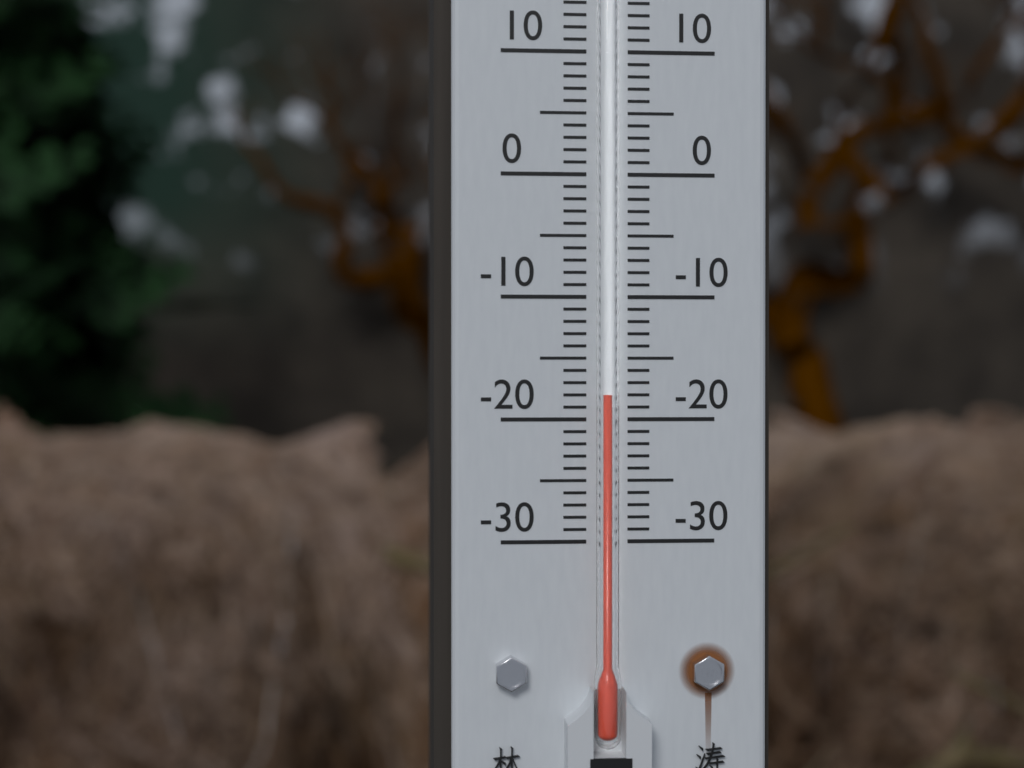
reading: -18 °C
